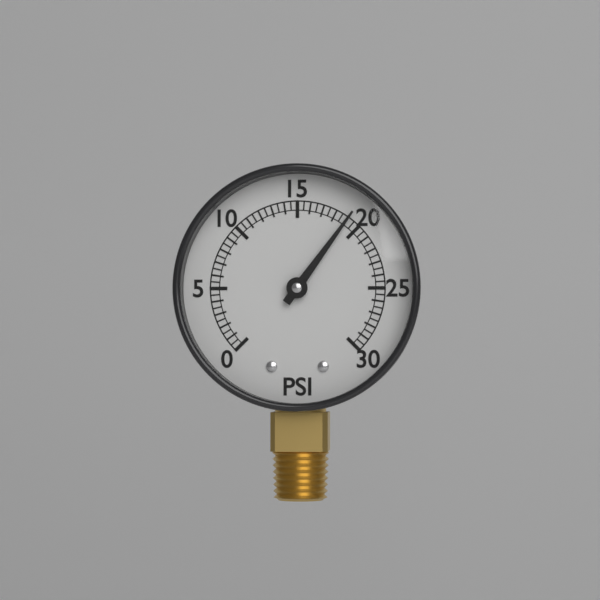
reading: 19.0 psi
